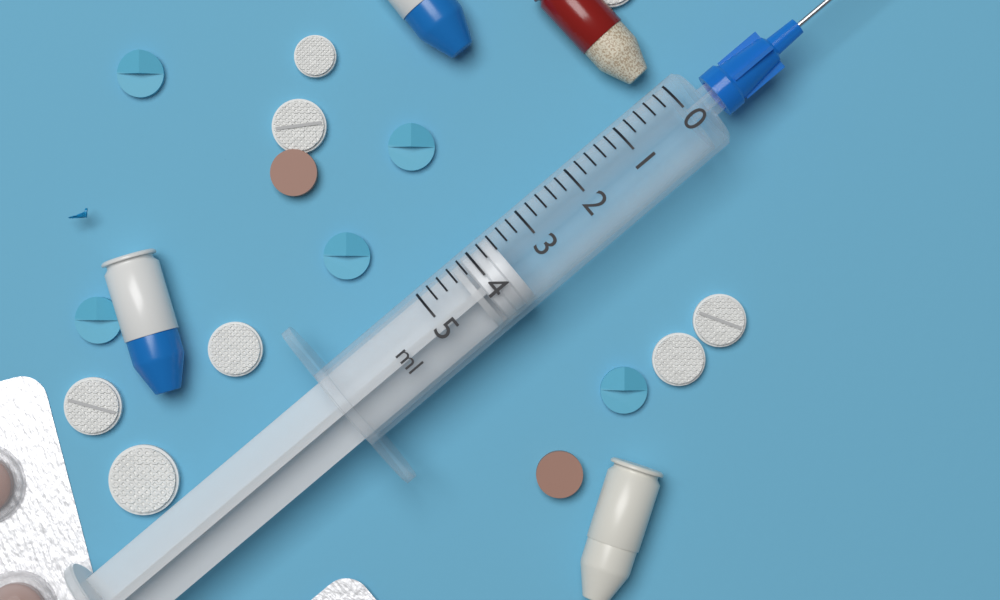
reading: 3.6 ml
